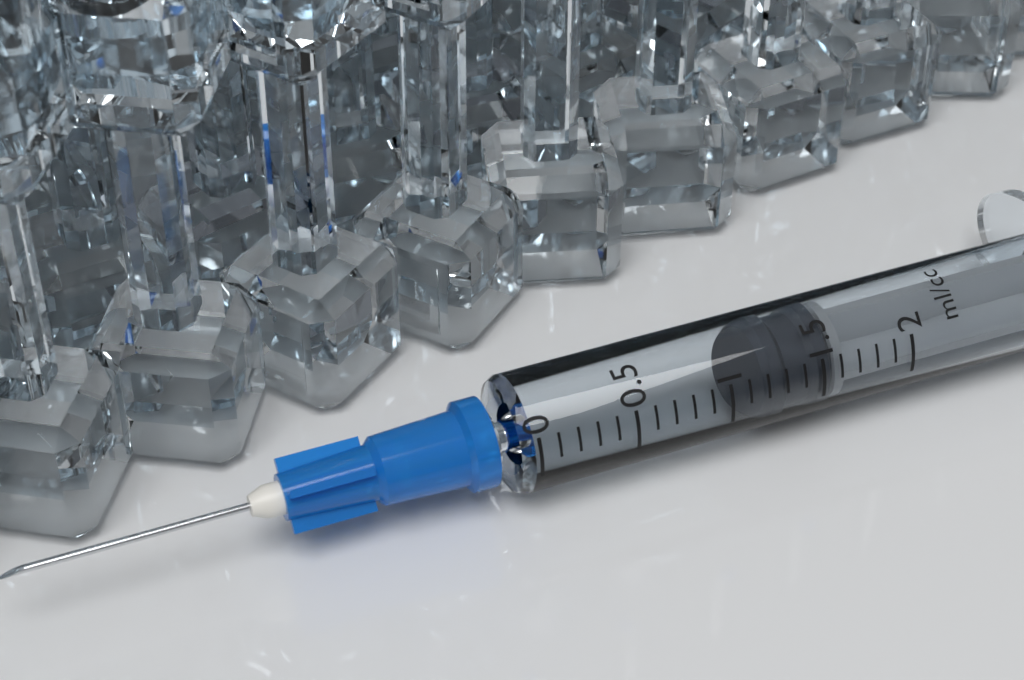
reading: 1.2 ml
